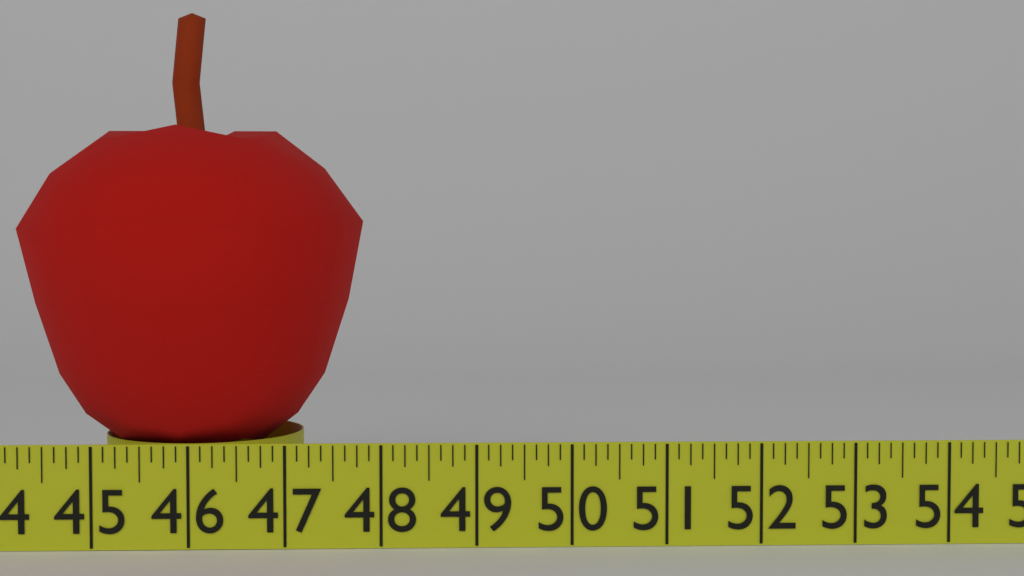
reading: 47.750 in
